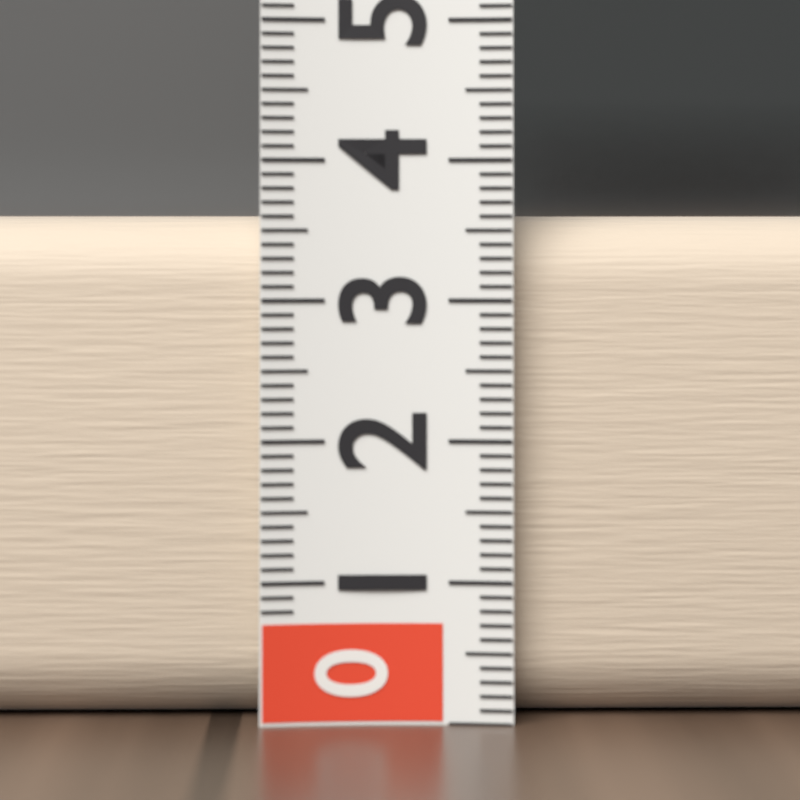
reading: 3.6 (no unit)
